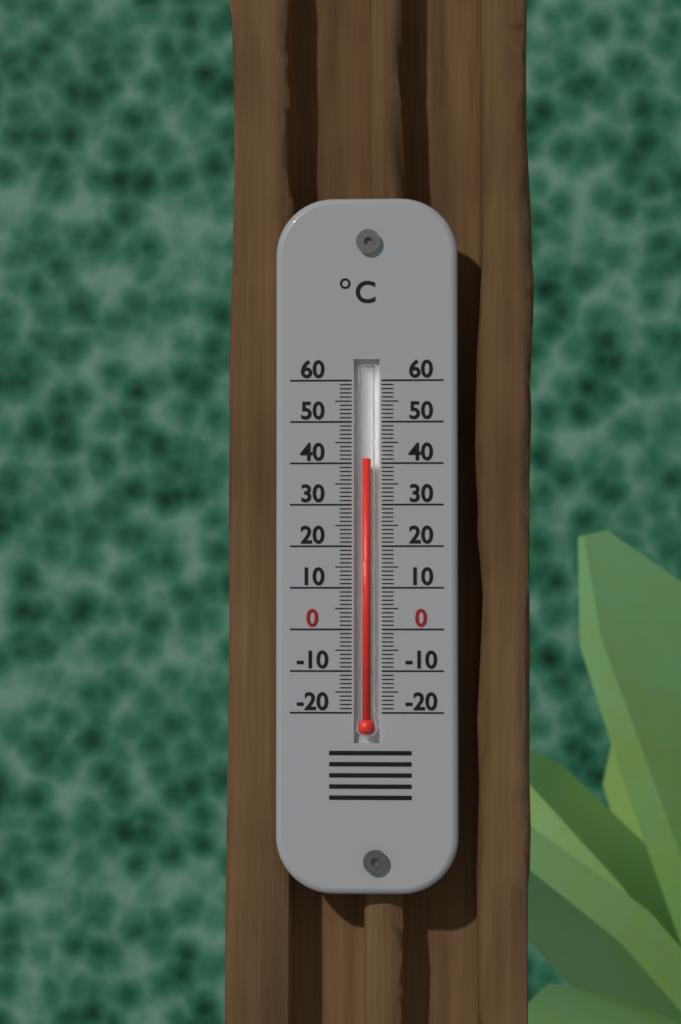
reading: 41 °C
